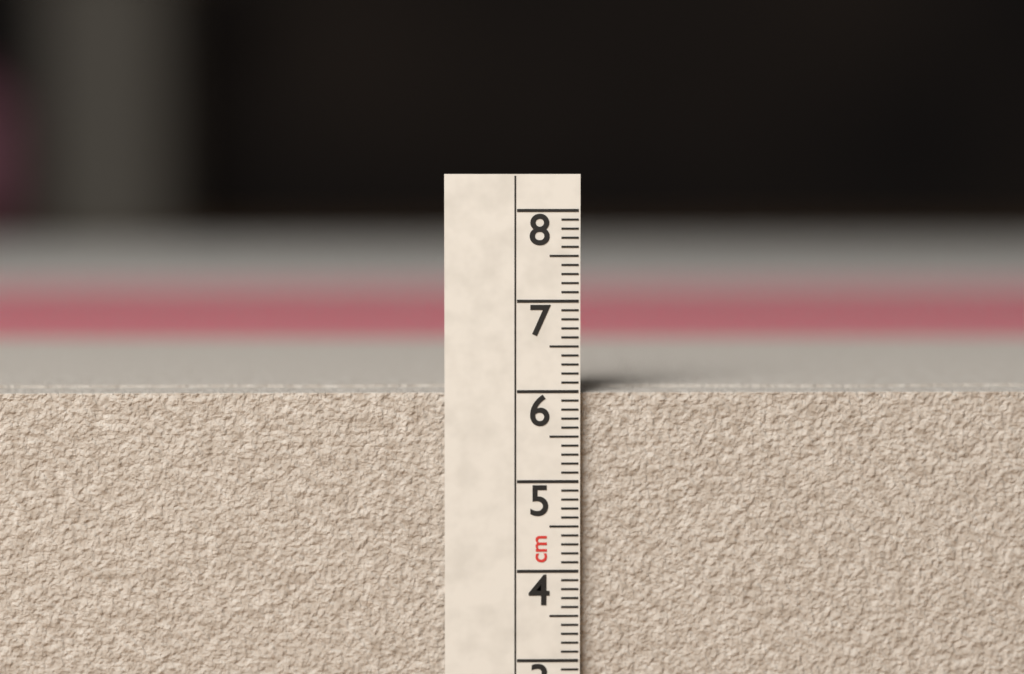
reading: 6.0 cm
